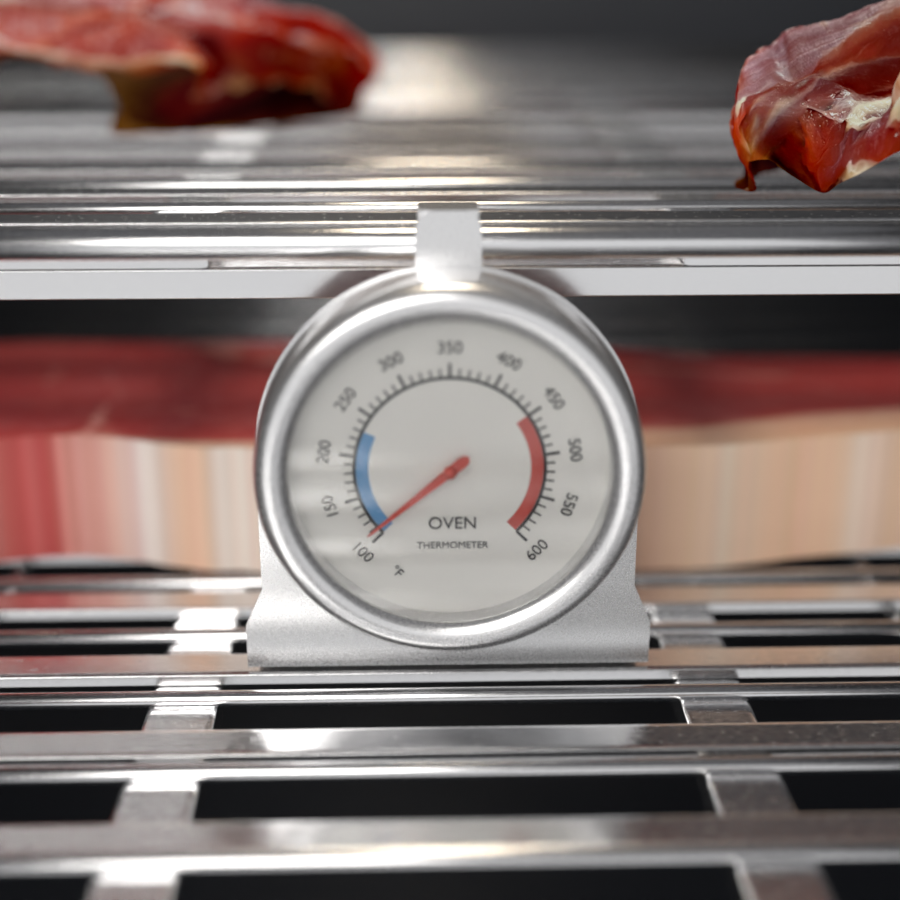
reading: 110 °F
